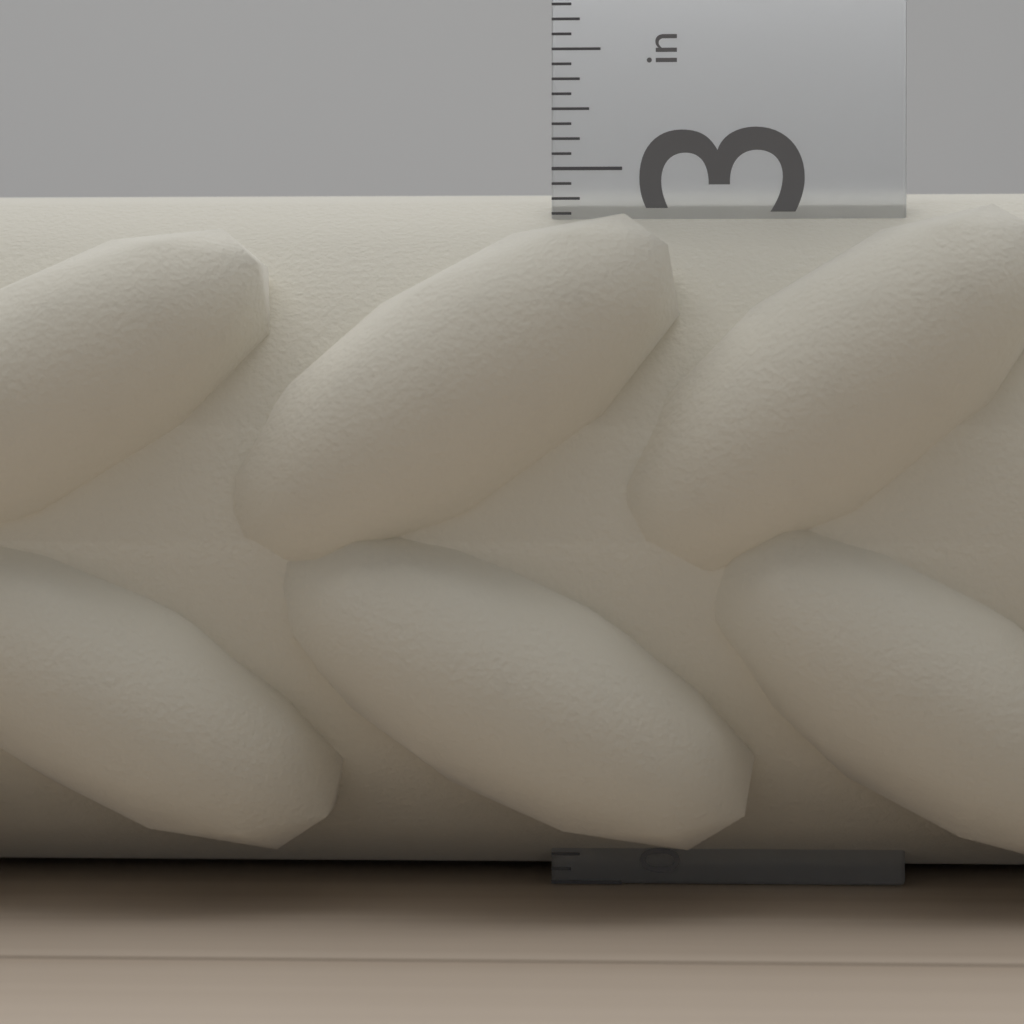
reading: 2.9375 in
